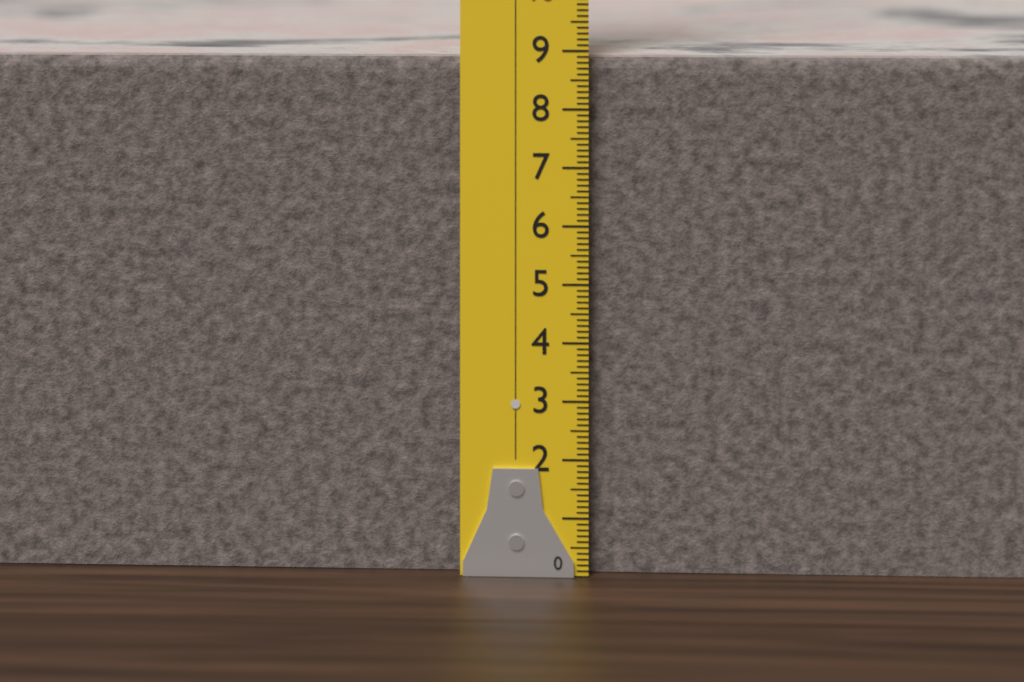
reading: 8.9 (no unit)
